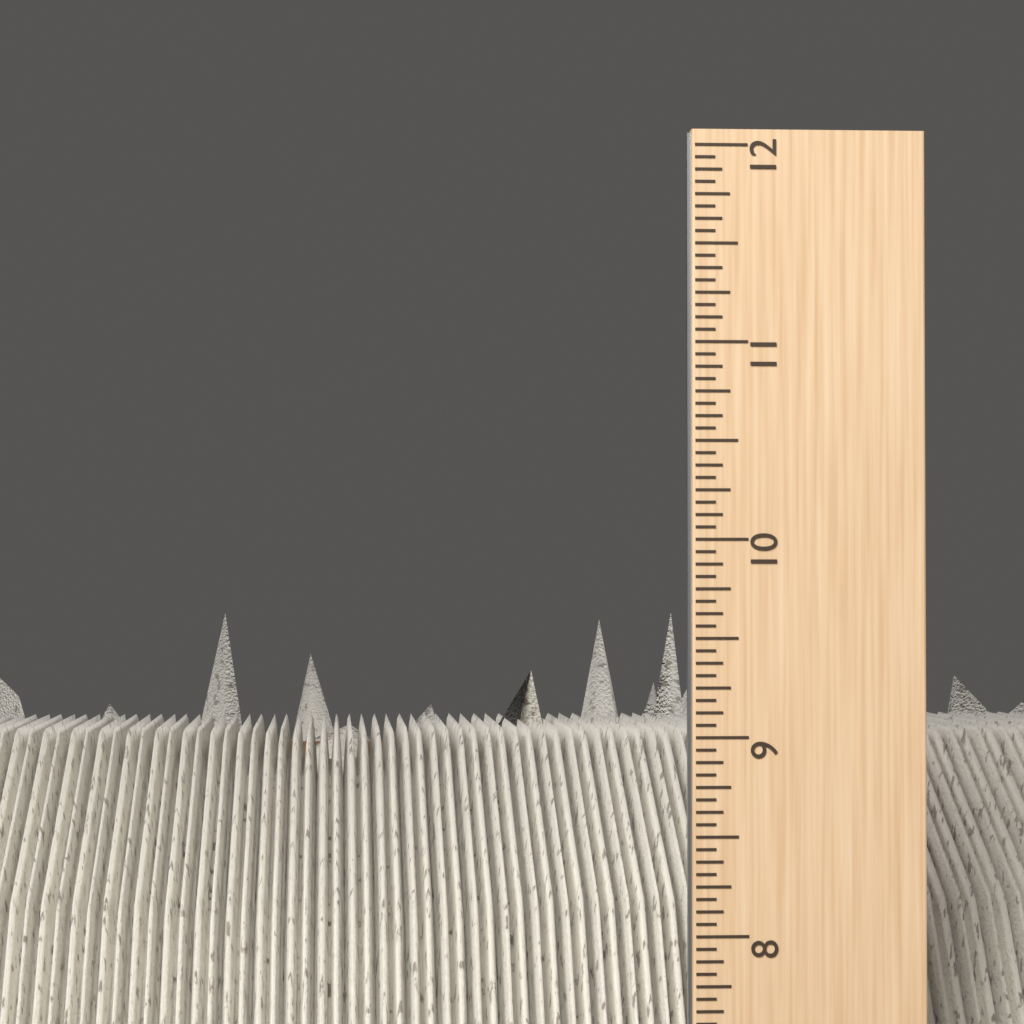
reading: 9.5625 inch
